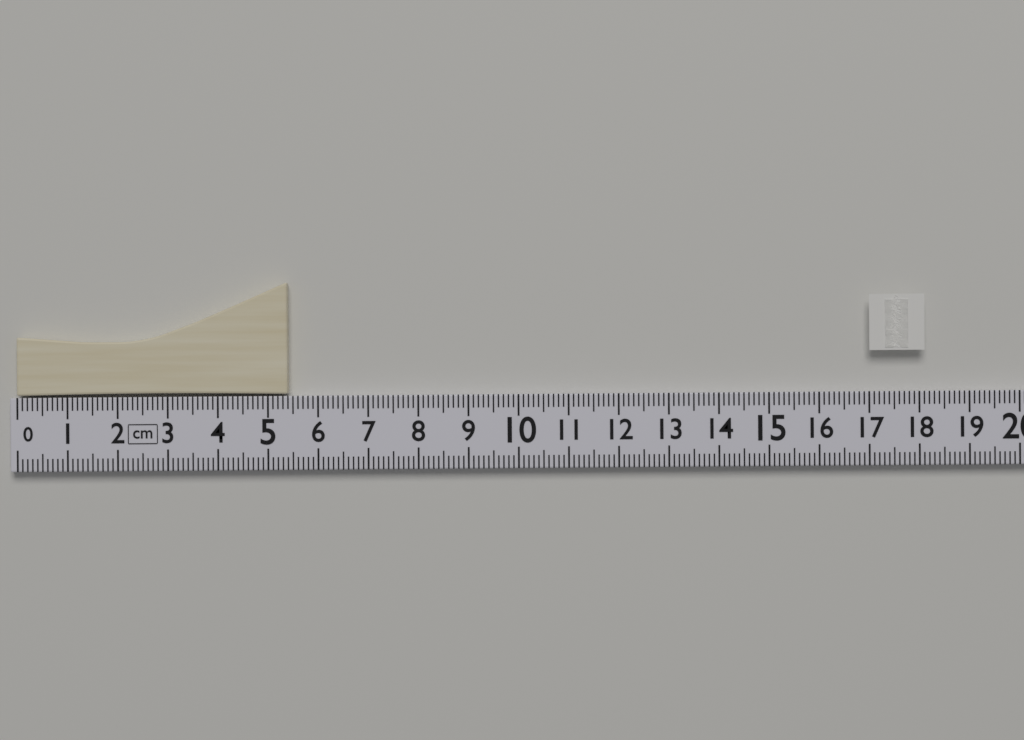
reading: 5.4 cm
